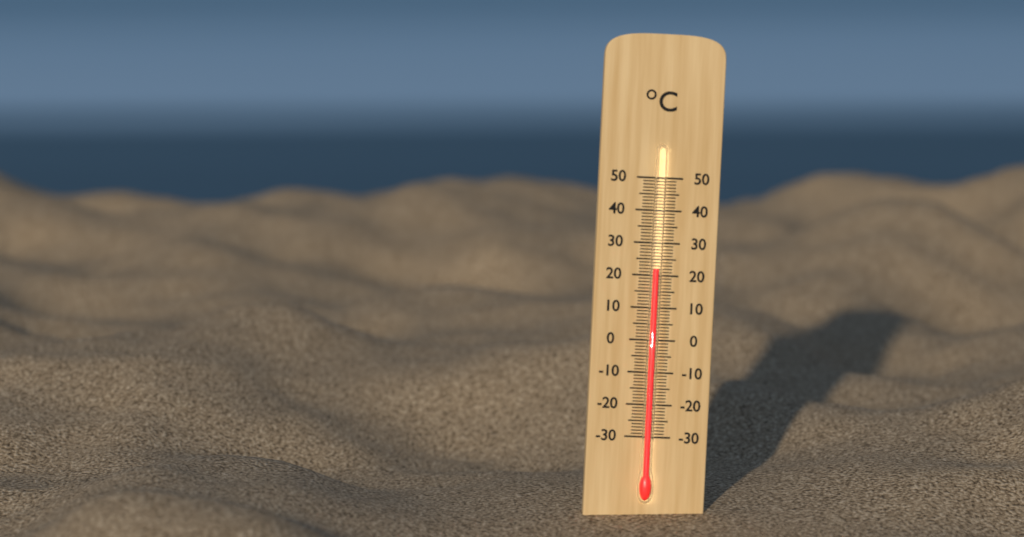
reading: 22 °C
